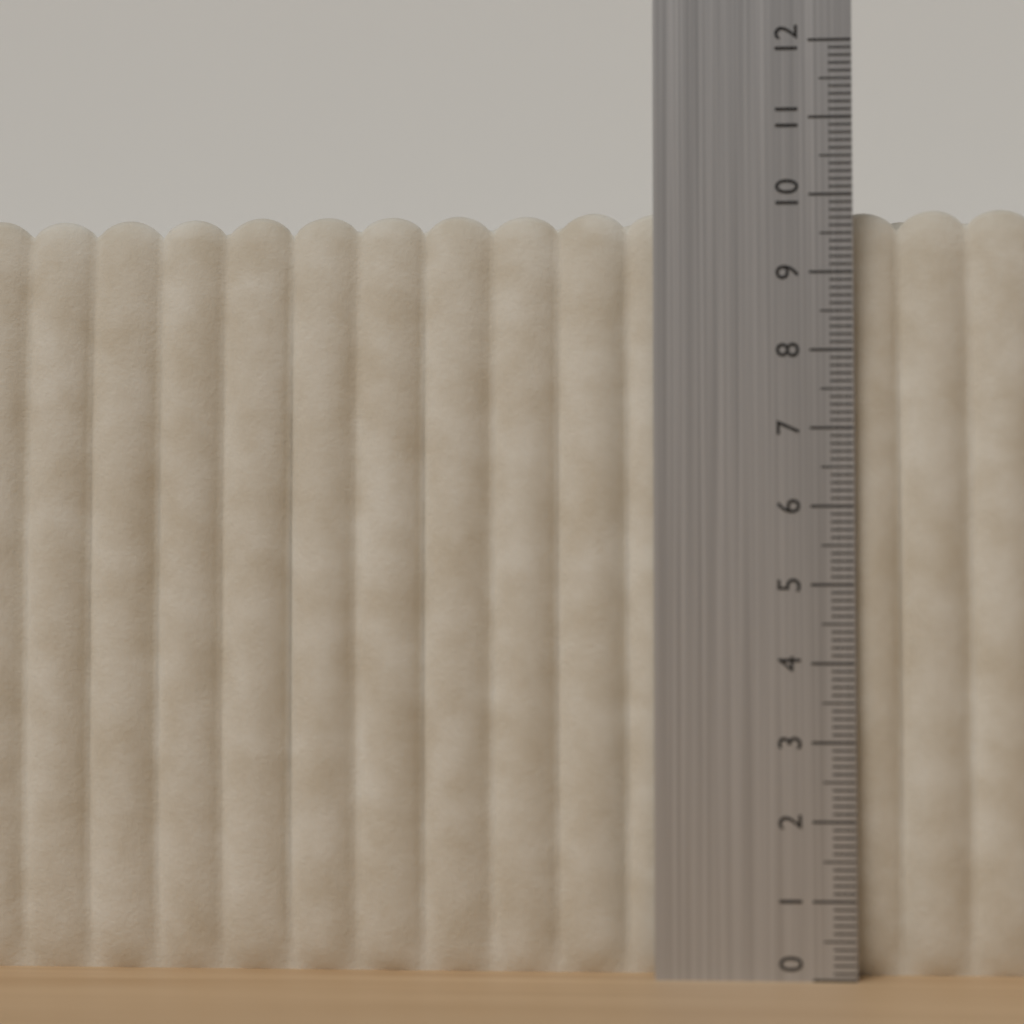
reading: 9.9 (no unit)
